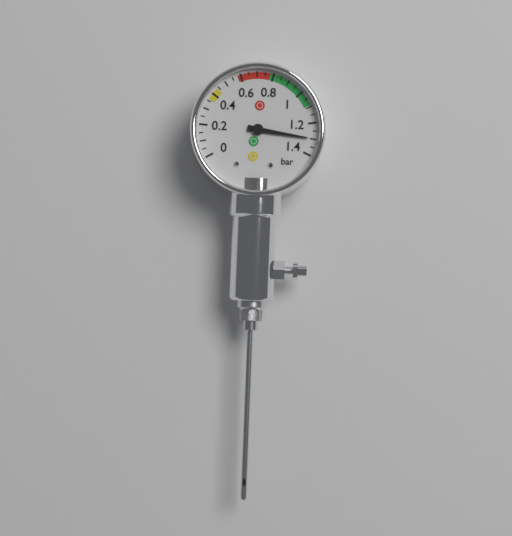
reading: 1.30 bar
